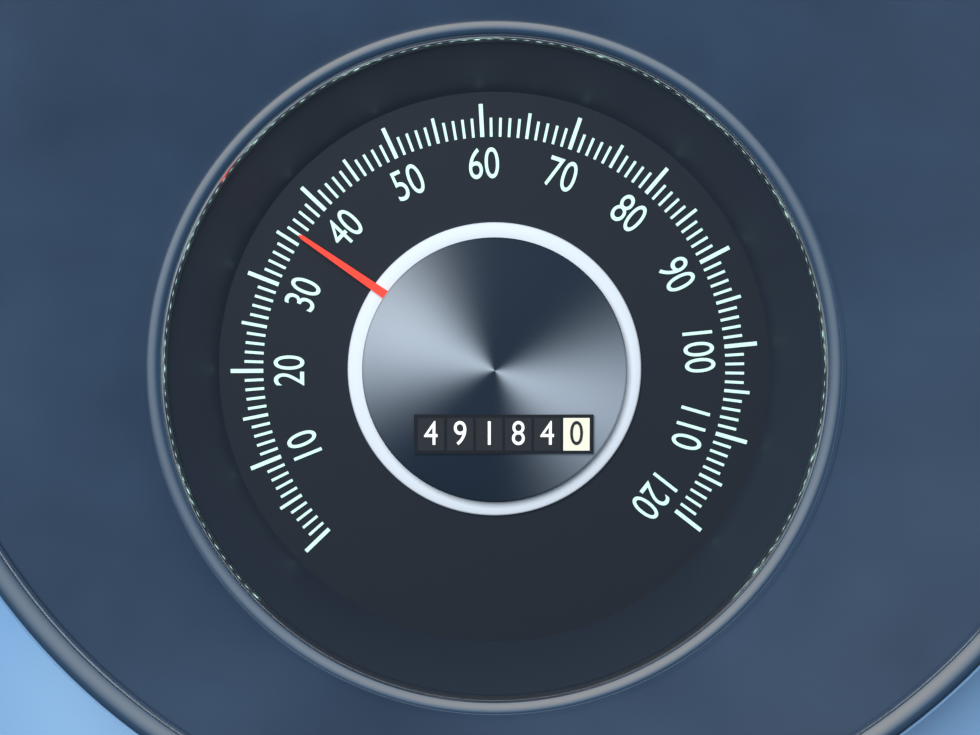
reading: 36 (no unit)
